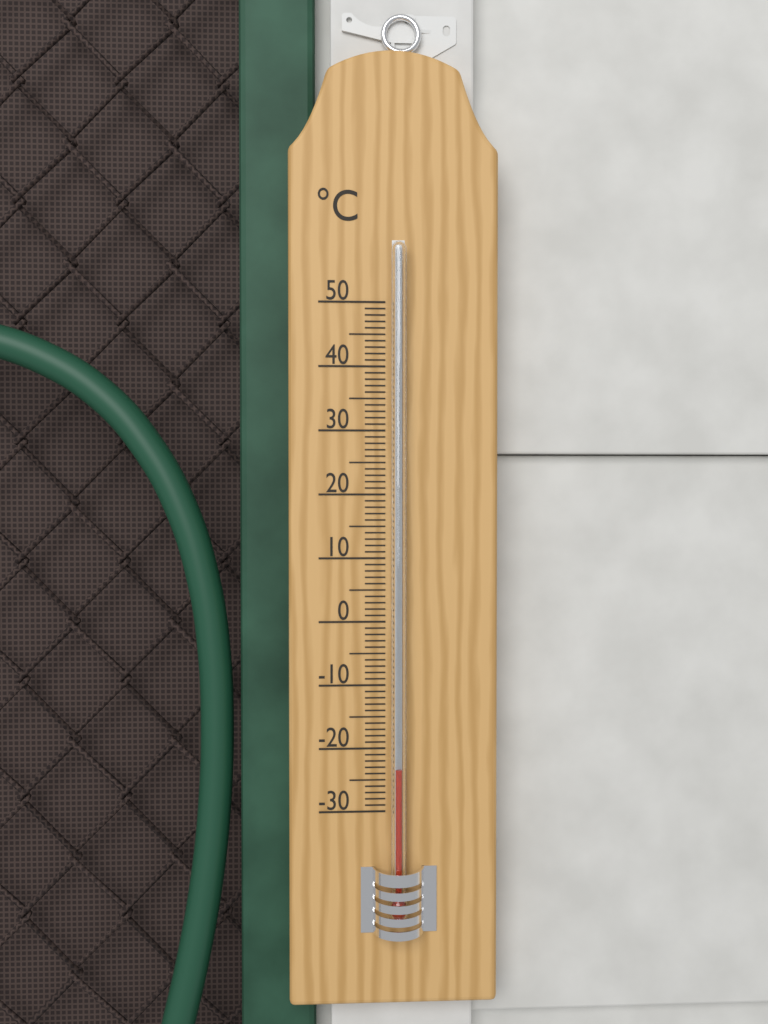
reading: -23 °C
